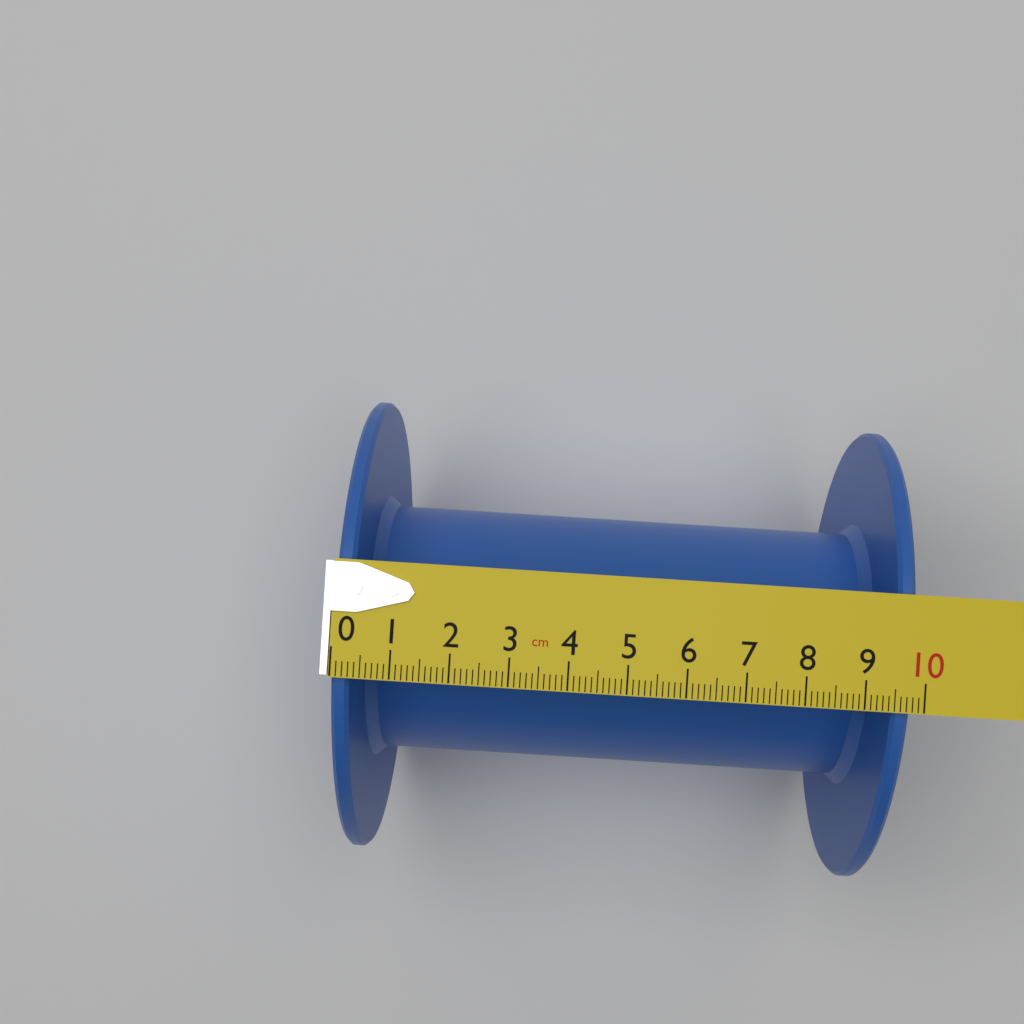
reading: 9.8 cm
